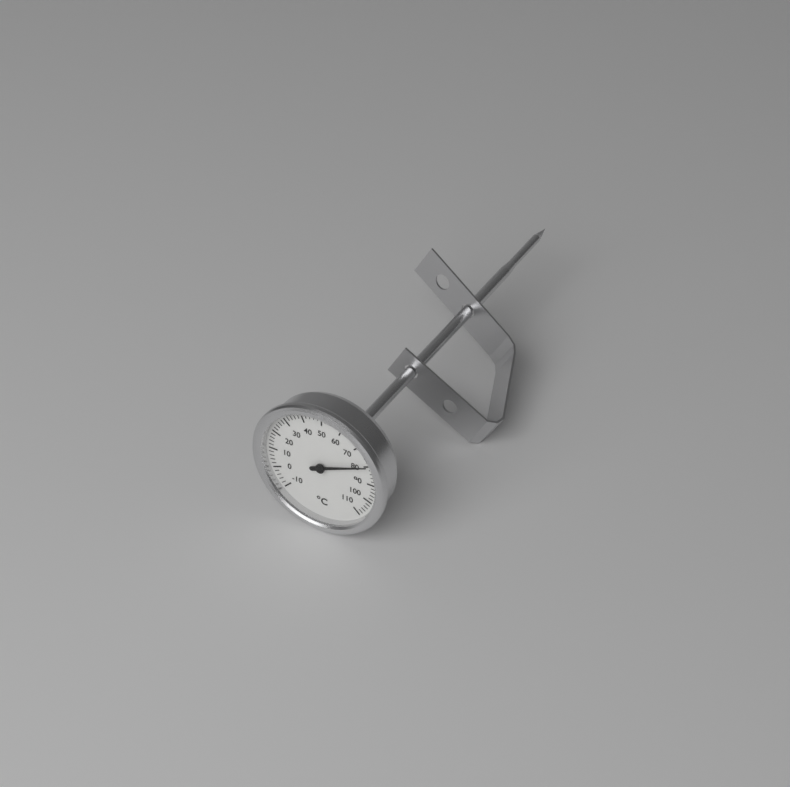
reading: 80 °C
